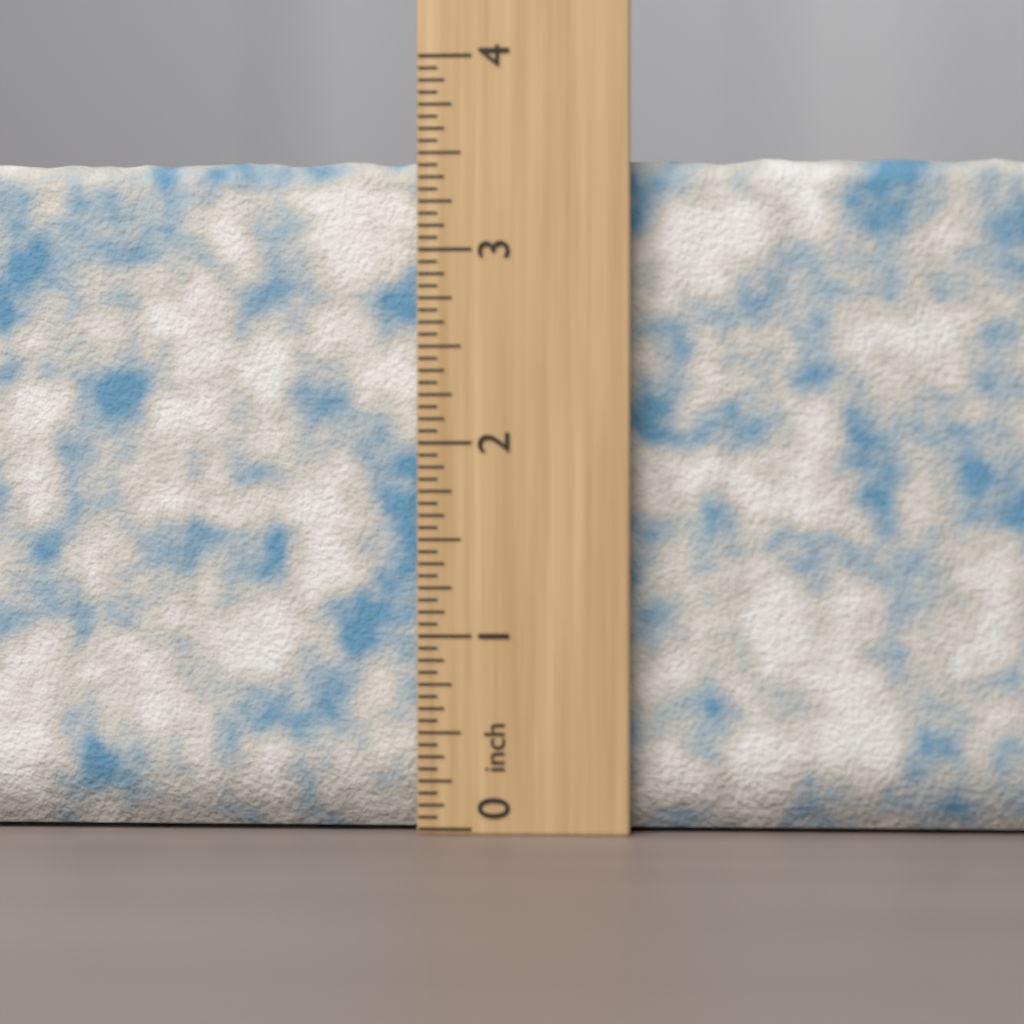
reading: 3.5000 inch
